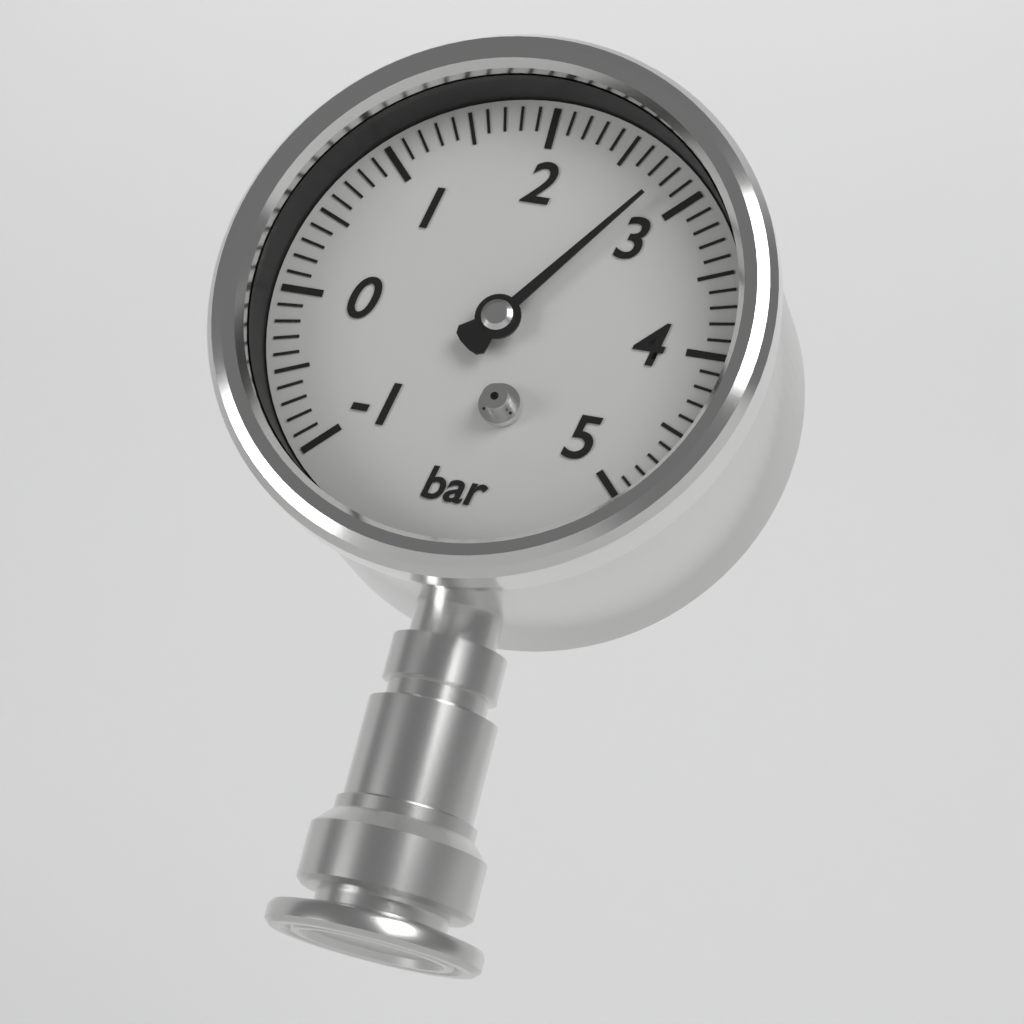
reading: 2.8 bar
